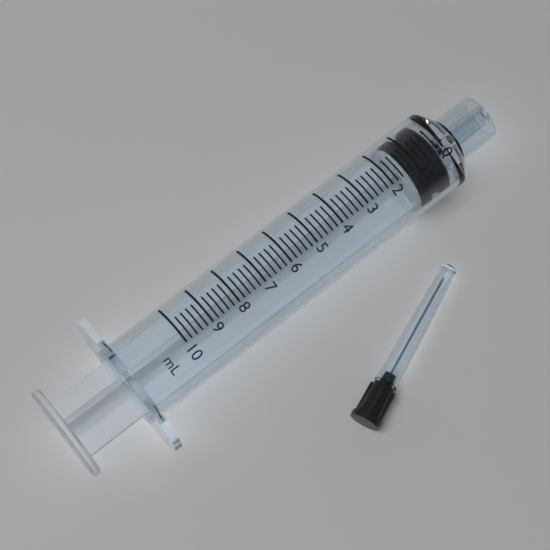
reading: 0.2 ml
